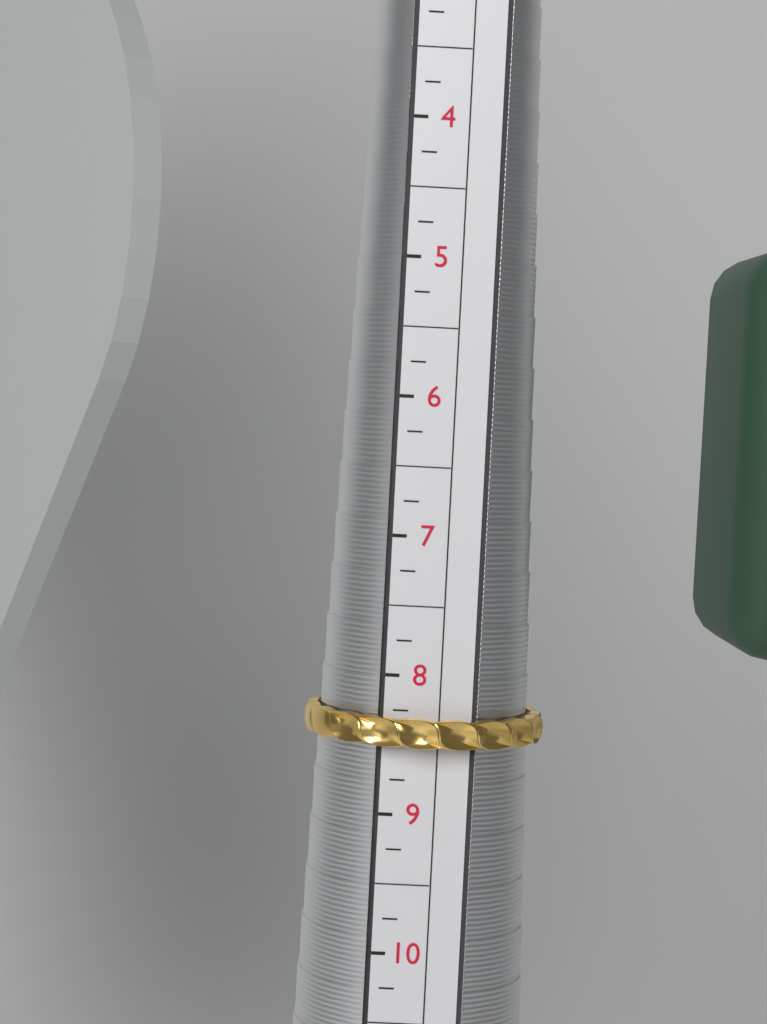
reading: 8.50 (no unit)
